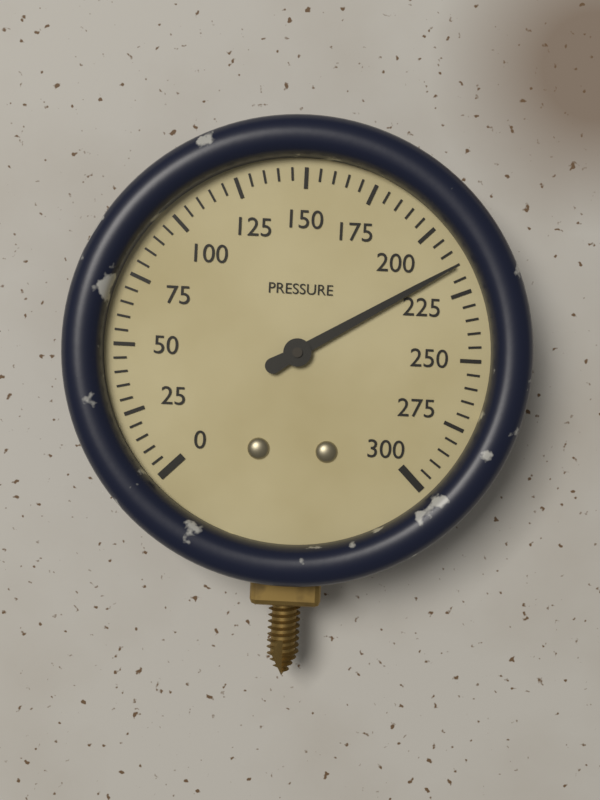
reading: 215 (no unit)
